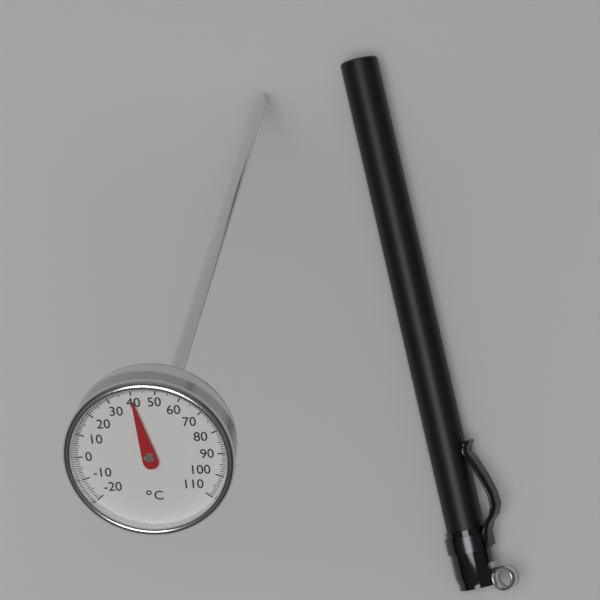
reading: 40 °C
